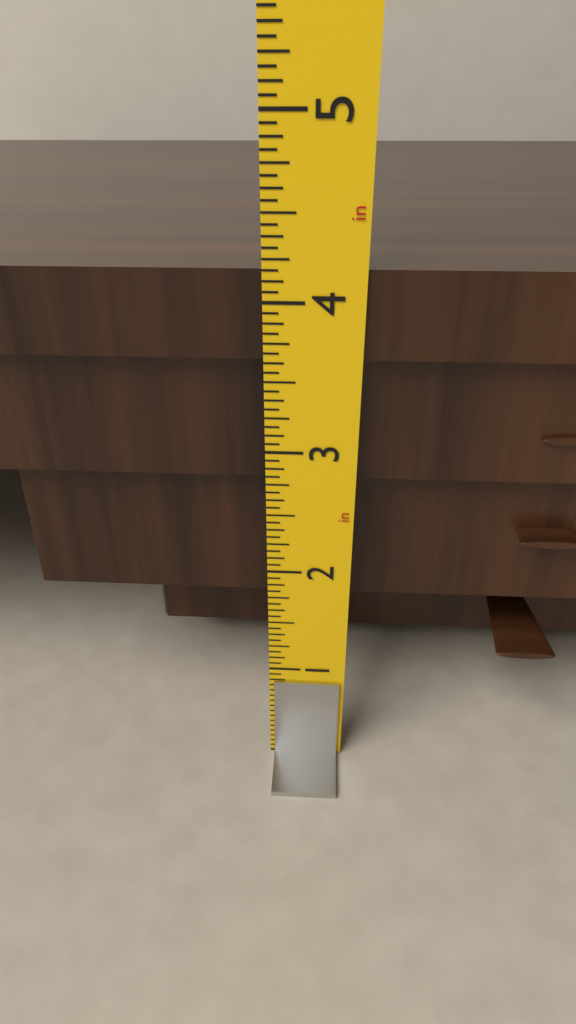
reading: 4.1875 in
